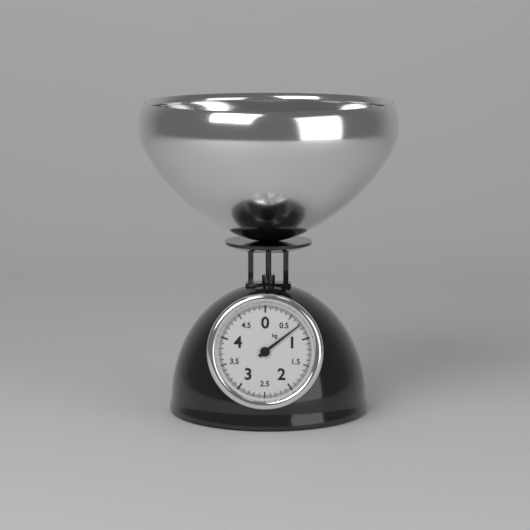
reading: 0.725 kg
